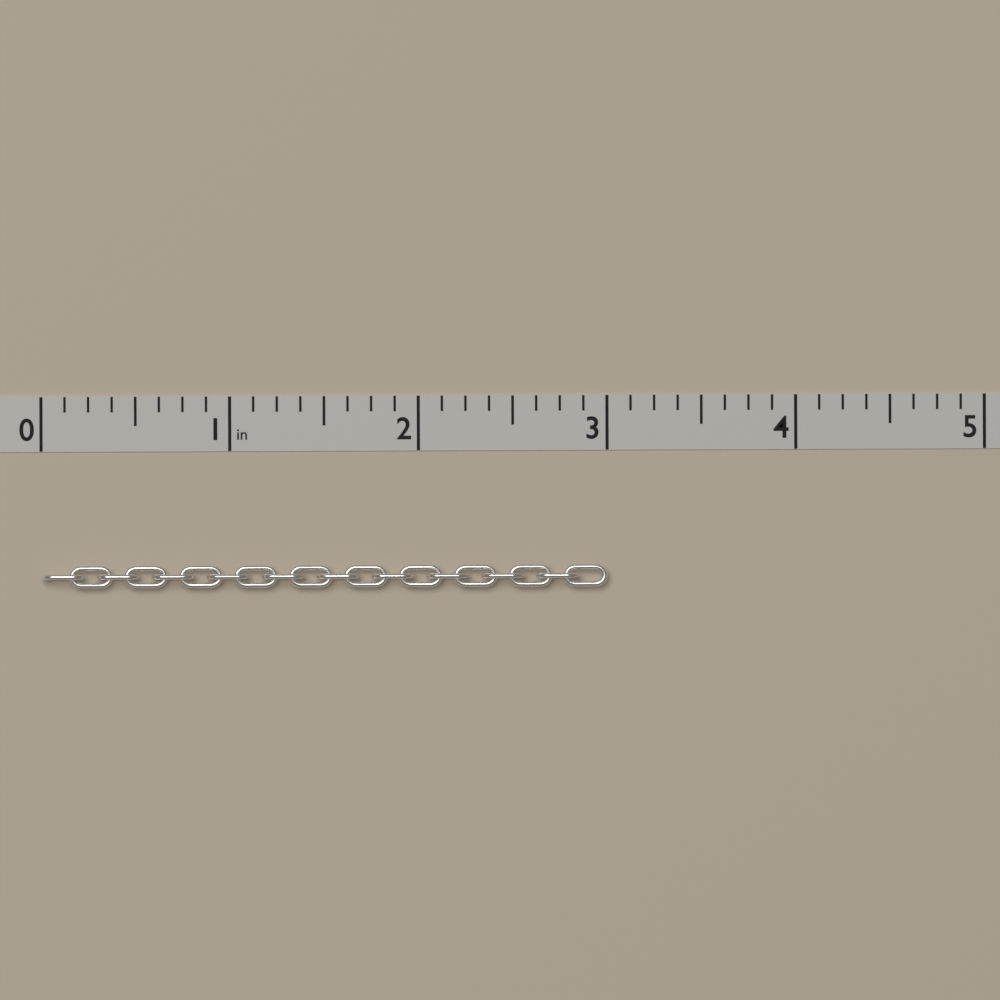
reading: 3.000 in
